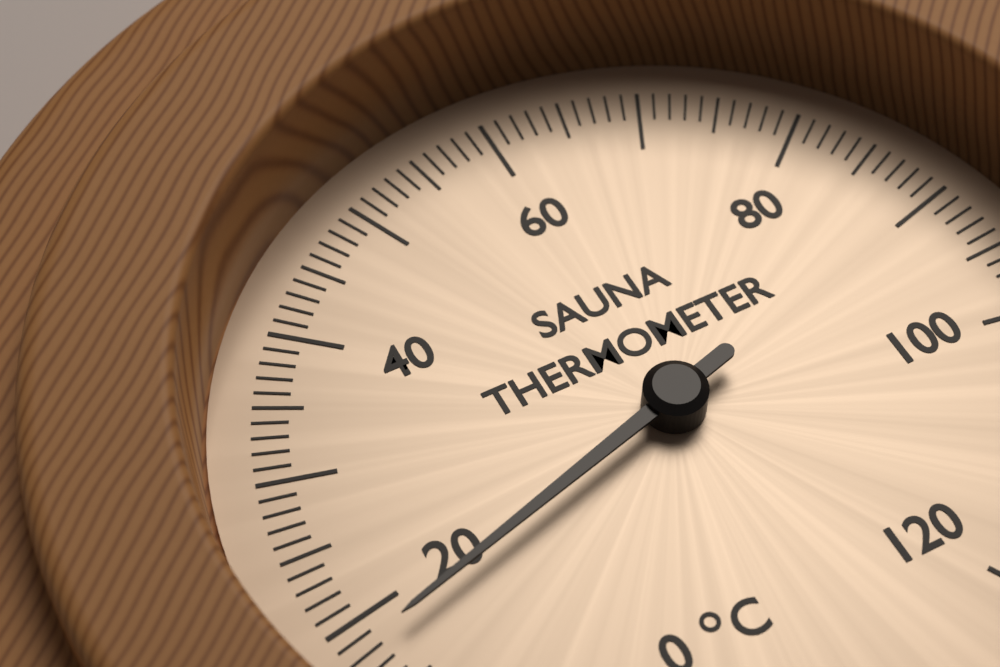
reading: 18 °C
